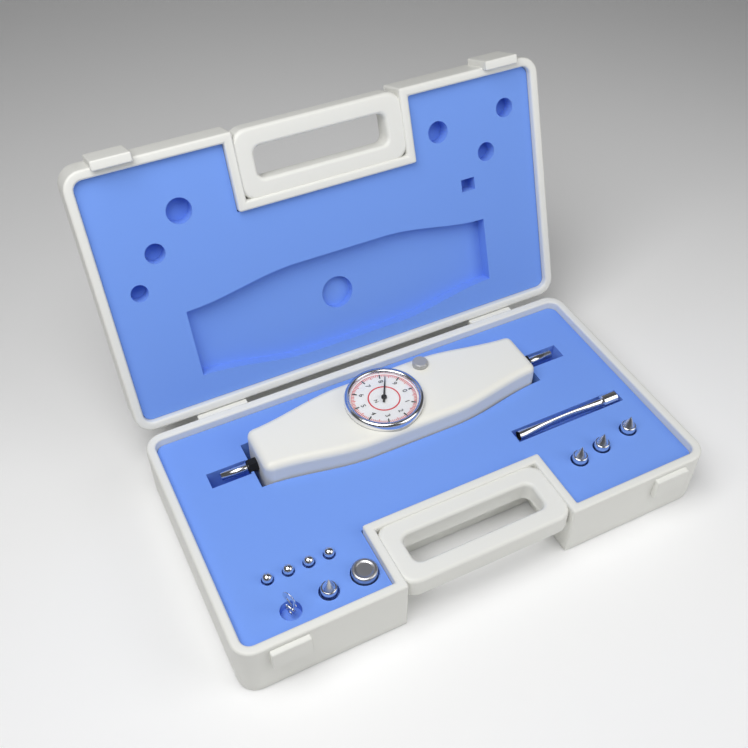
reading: 8.3 N
